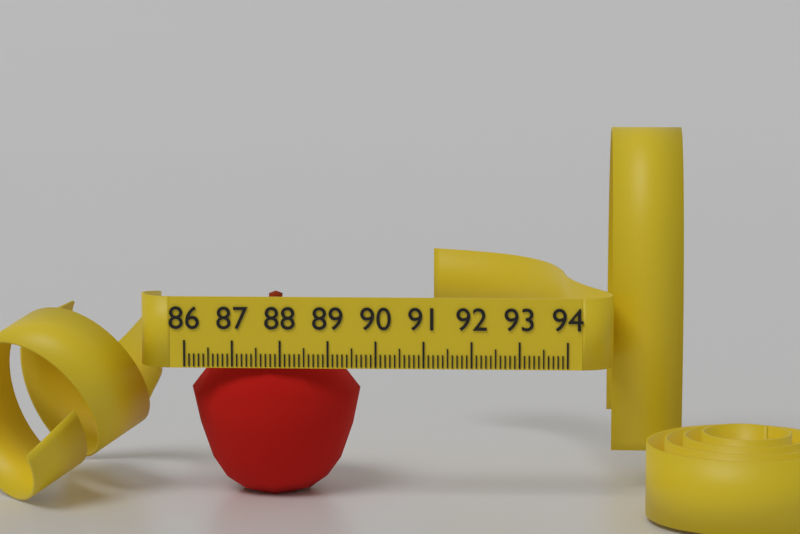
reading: 89.6 (no unit)
